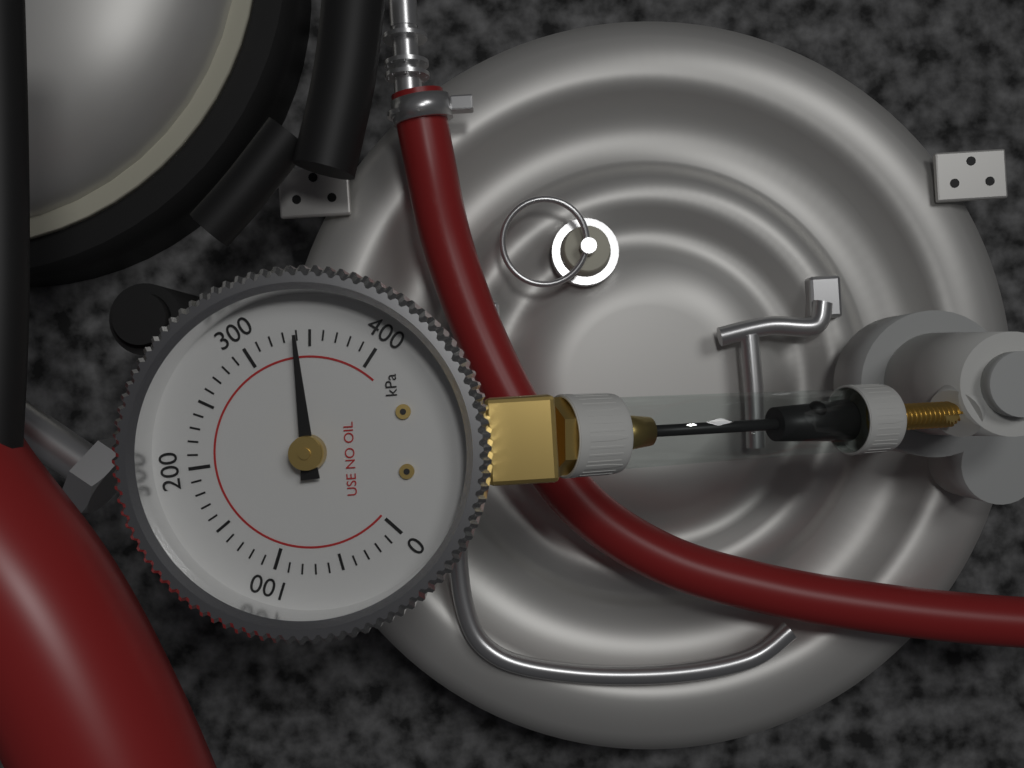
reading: 340 kPa
